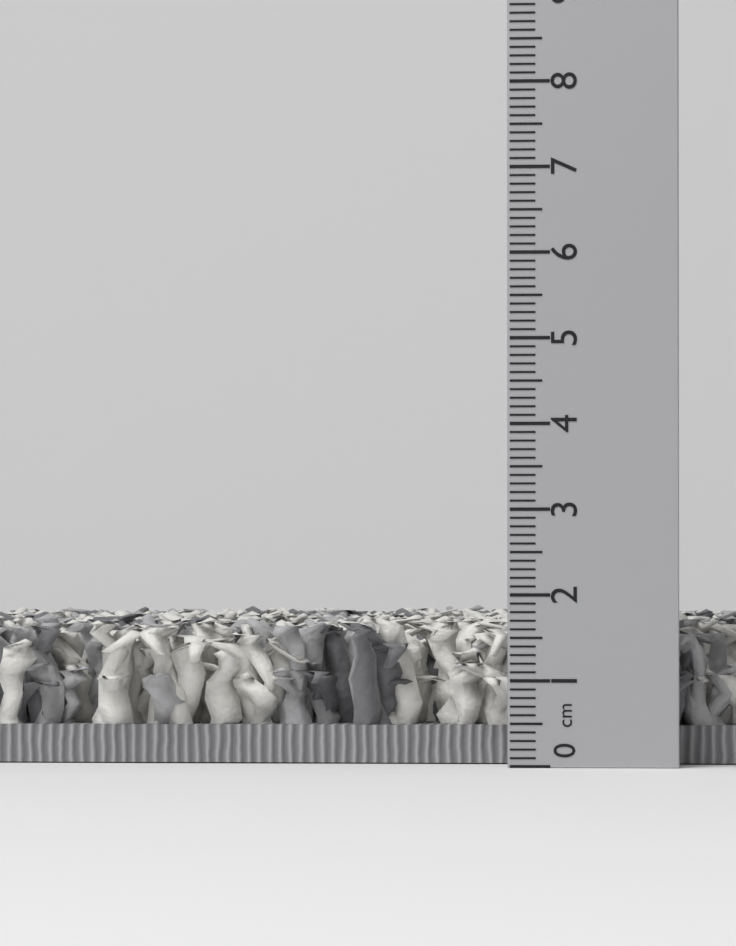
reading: 1.8 cm
